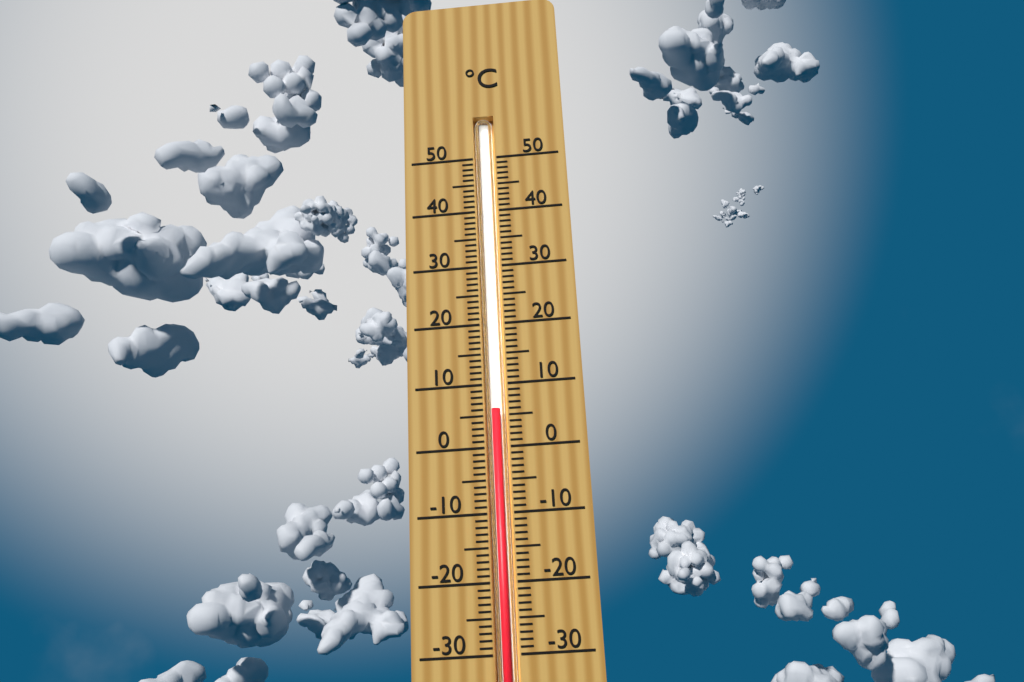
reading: 6 °C
